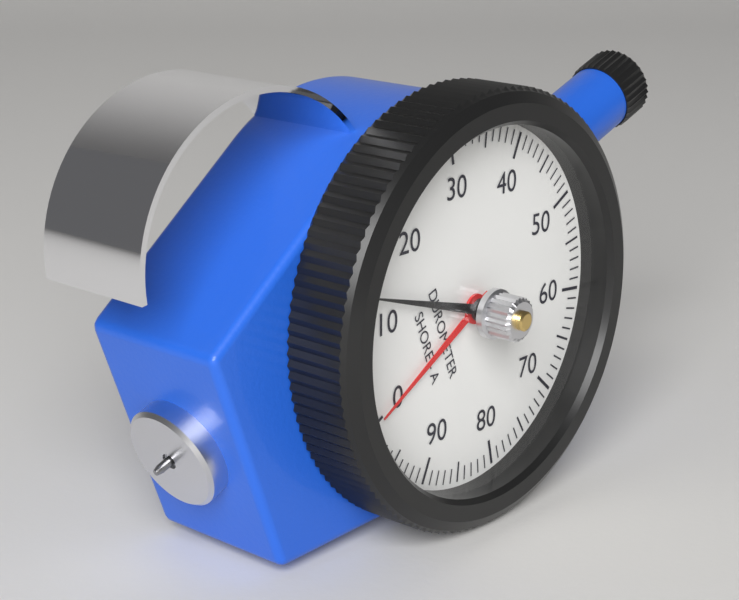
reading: 13 Shore A
